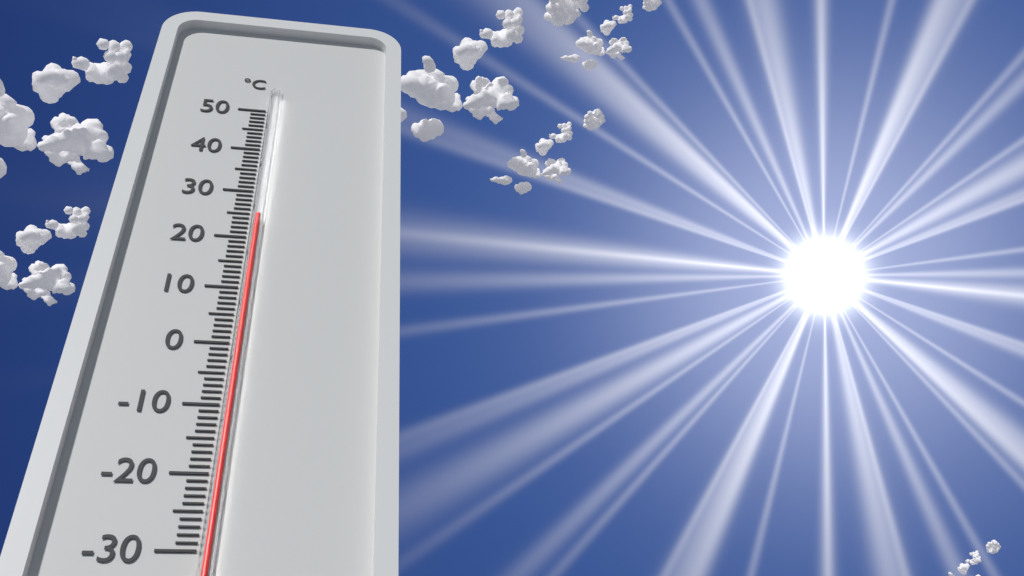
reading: 24 °C
